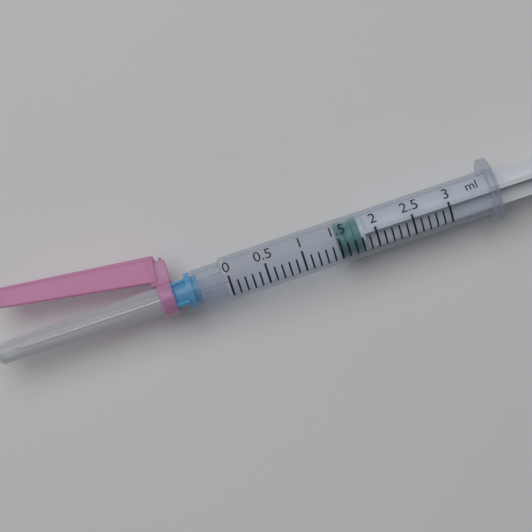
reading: 1.5 ml
